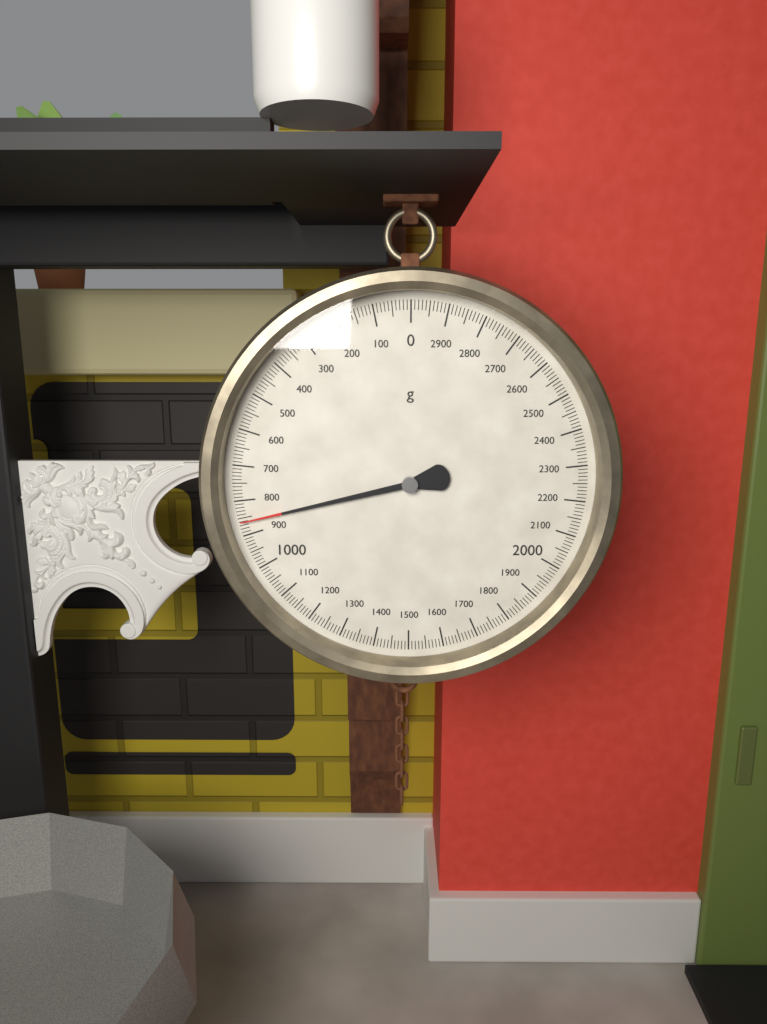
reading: 860 g
